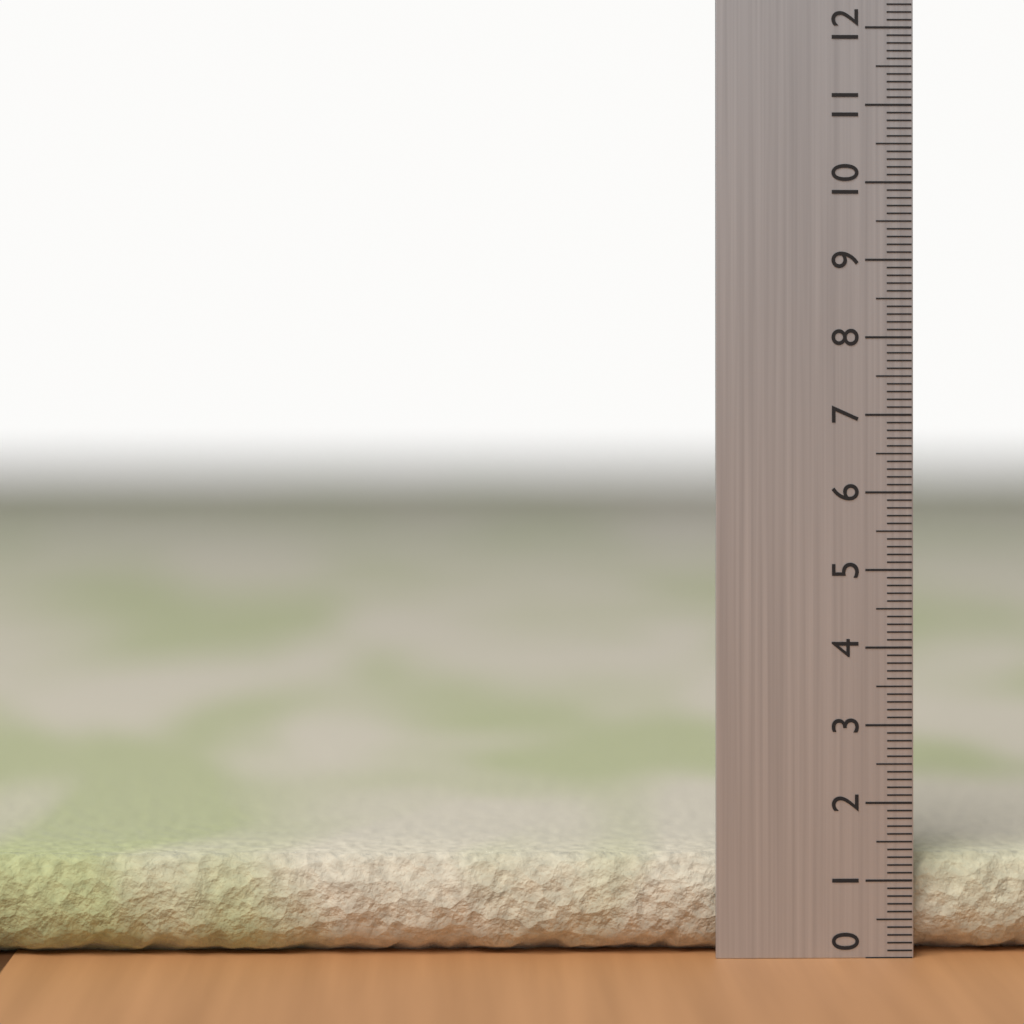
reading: 1.3 (no unit)
